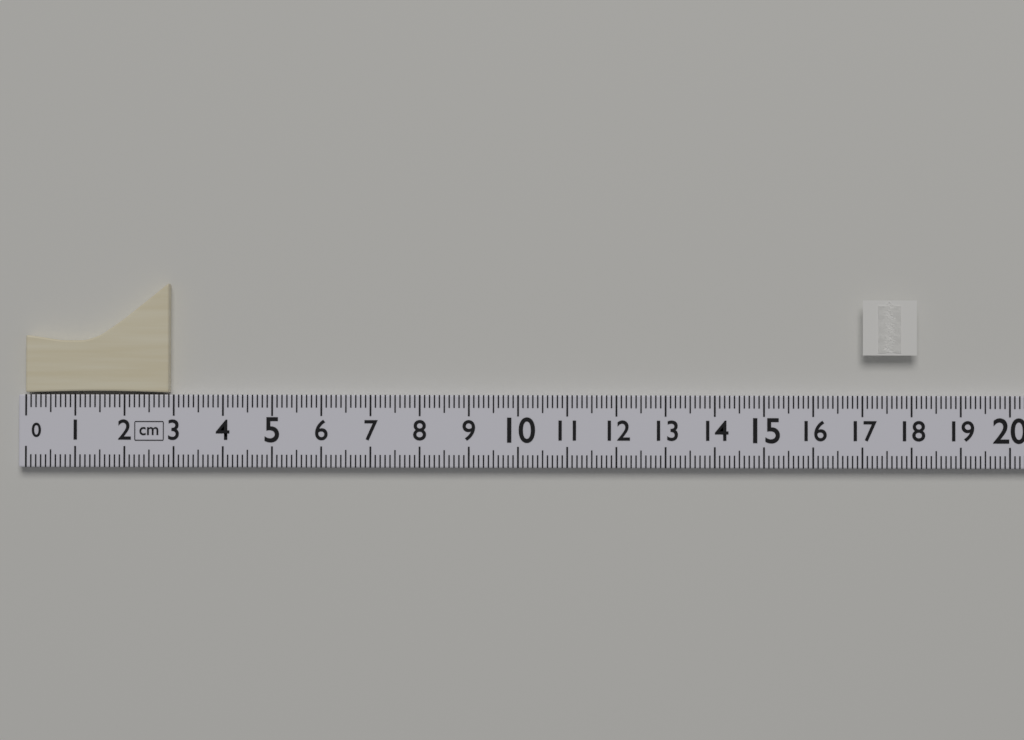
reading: 2.9 cm
